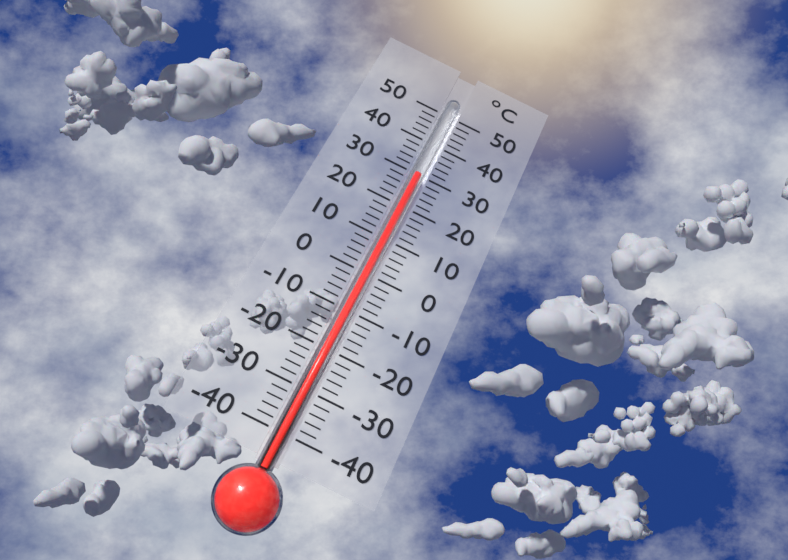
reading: 30 °C
